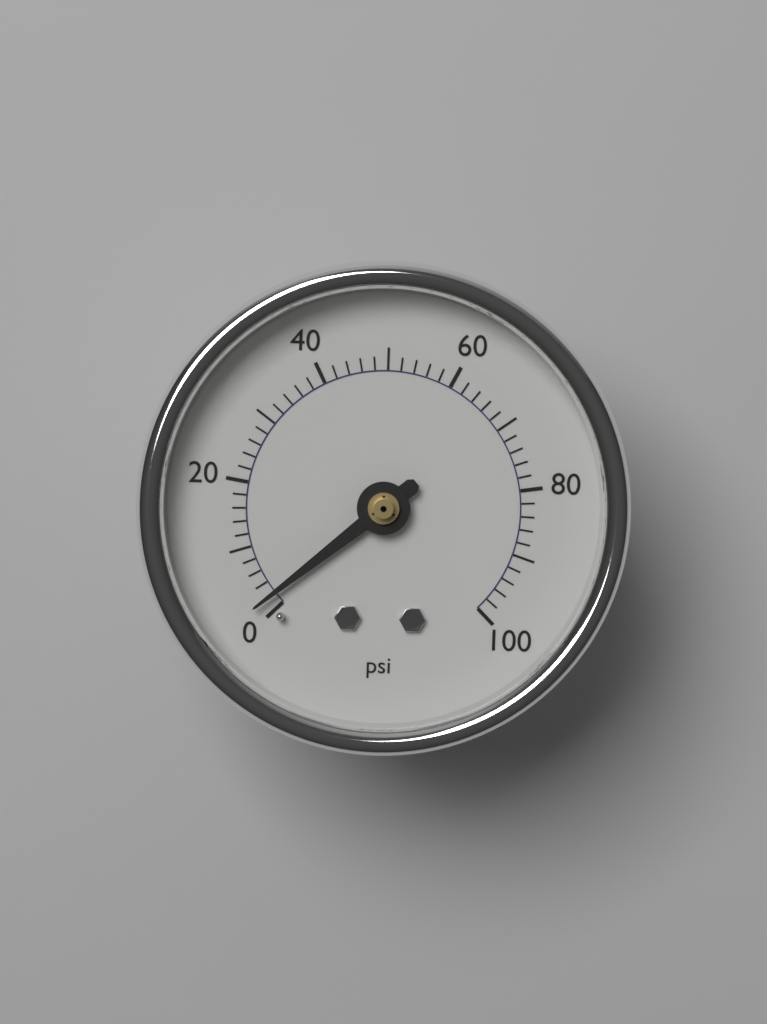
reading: 2 psi
